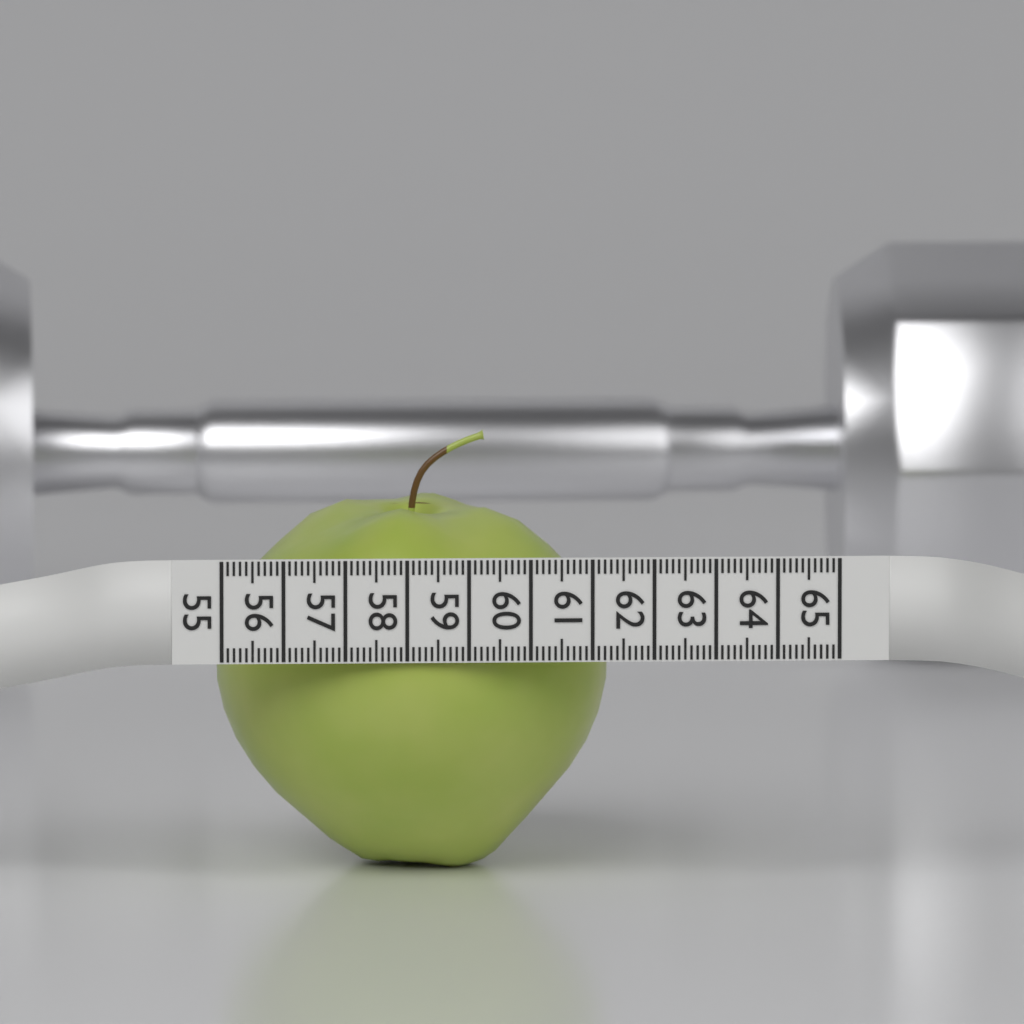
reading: 61.4 (no unit)
